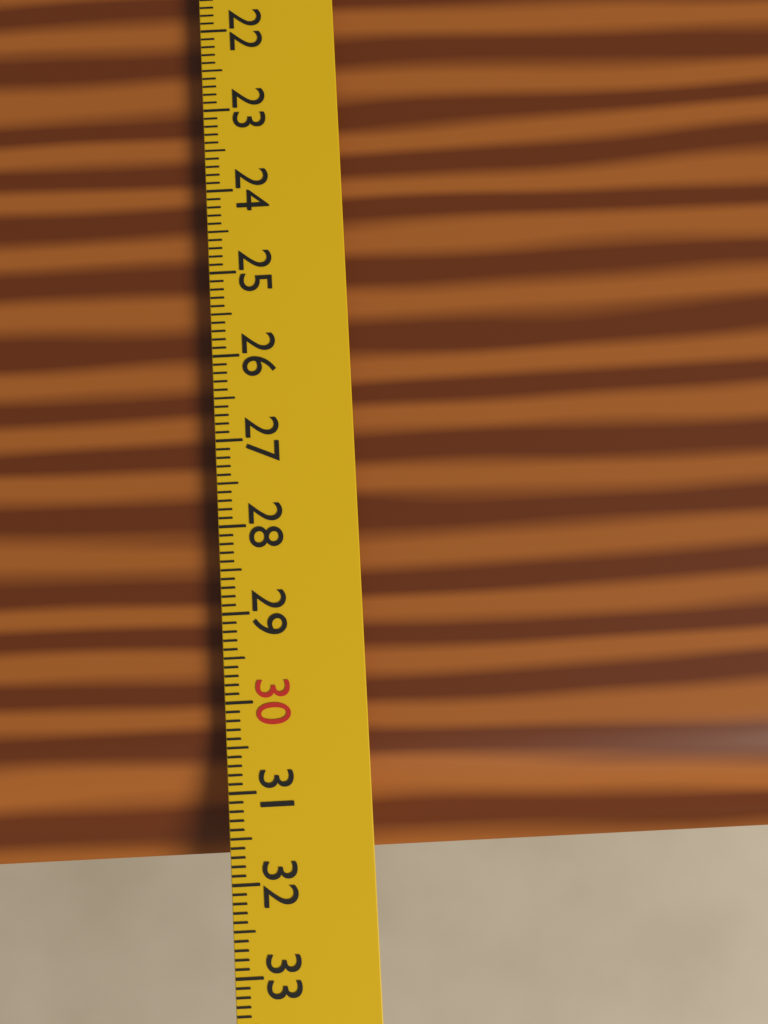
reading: 31.8 cm
